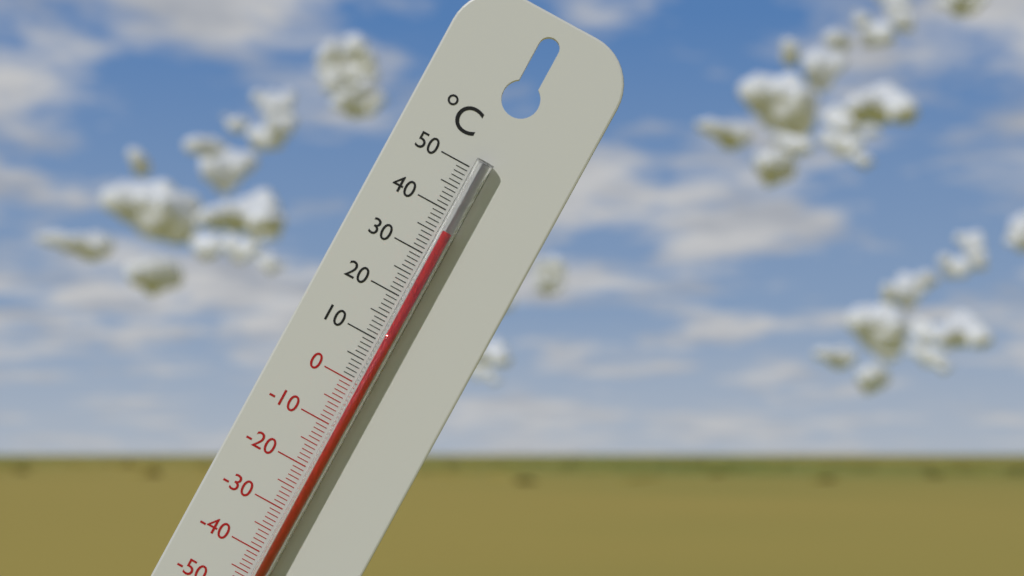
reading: 36 °C
